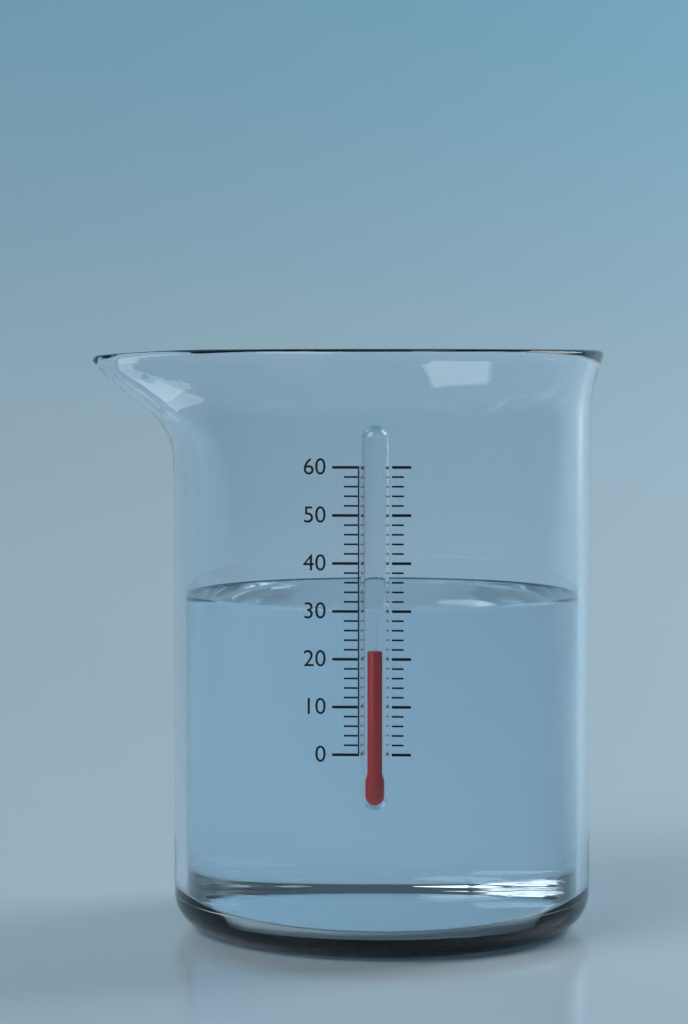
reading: 22 (no unit)
